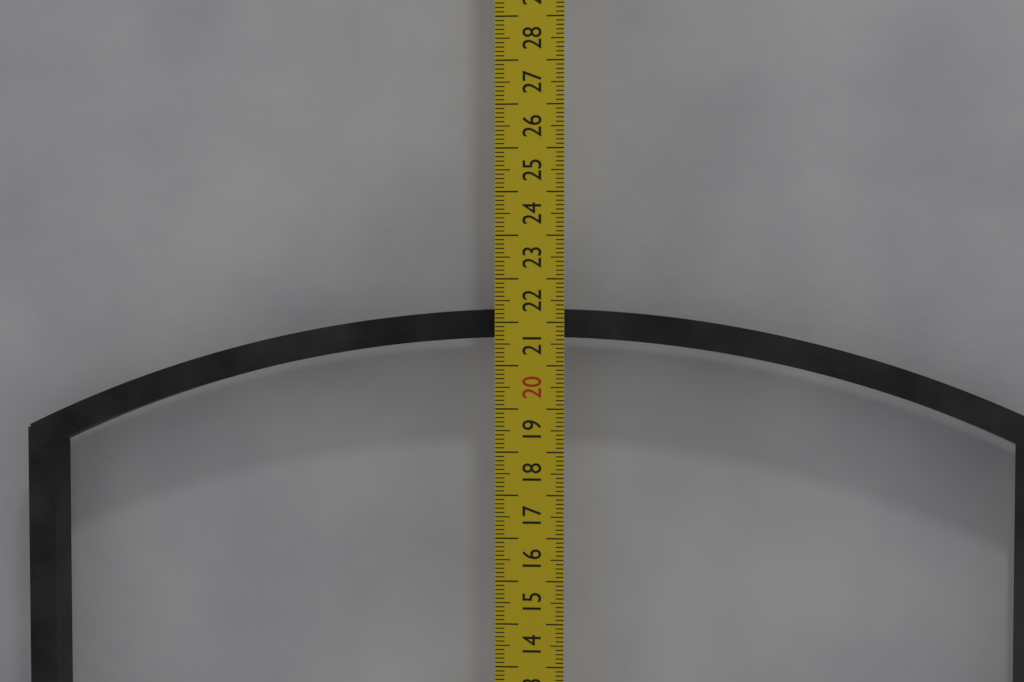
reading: 21.3 cm
